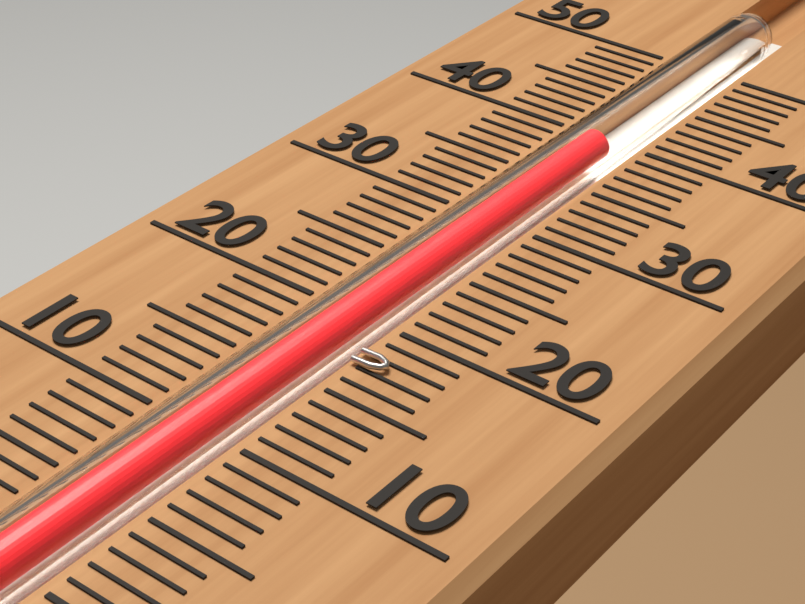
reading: 39 (no unit)
